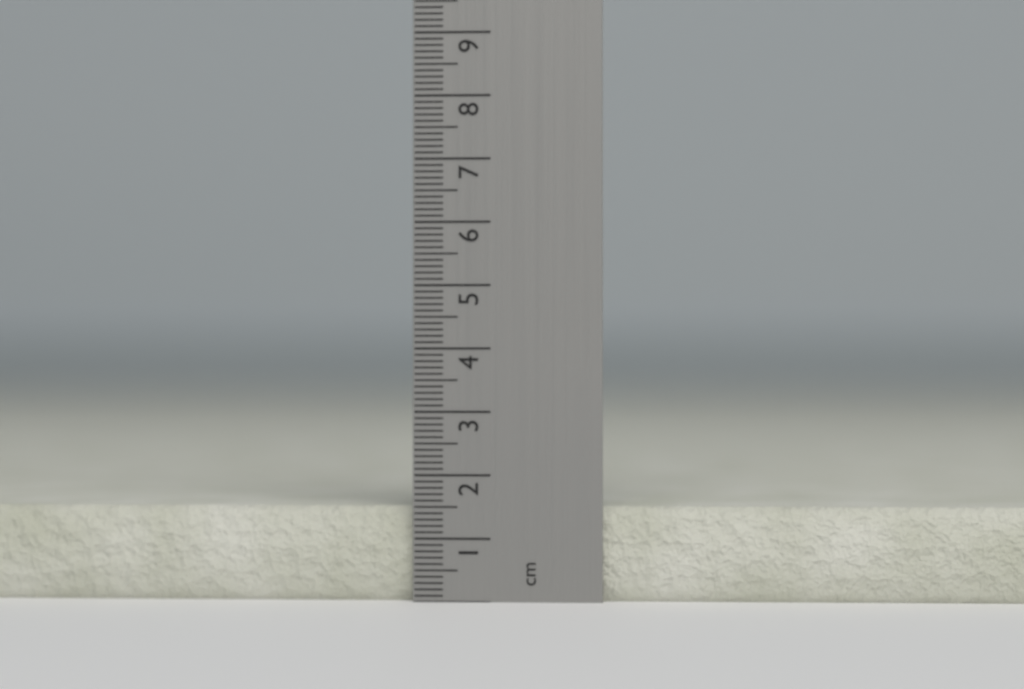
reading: 1.5 cm
